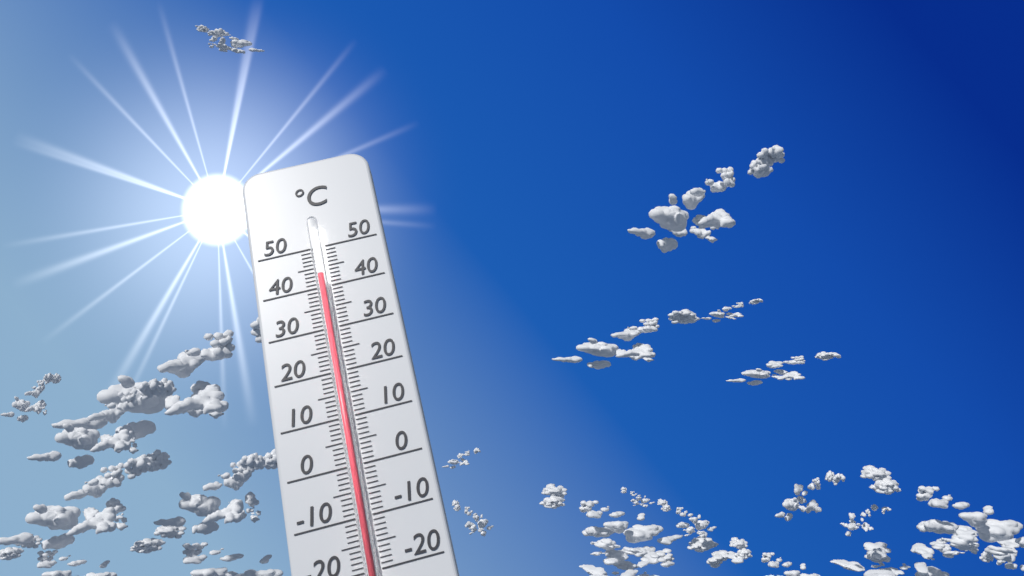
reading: 42 °C
